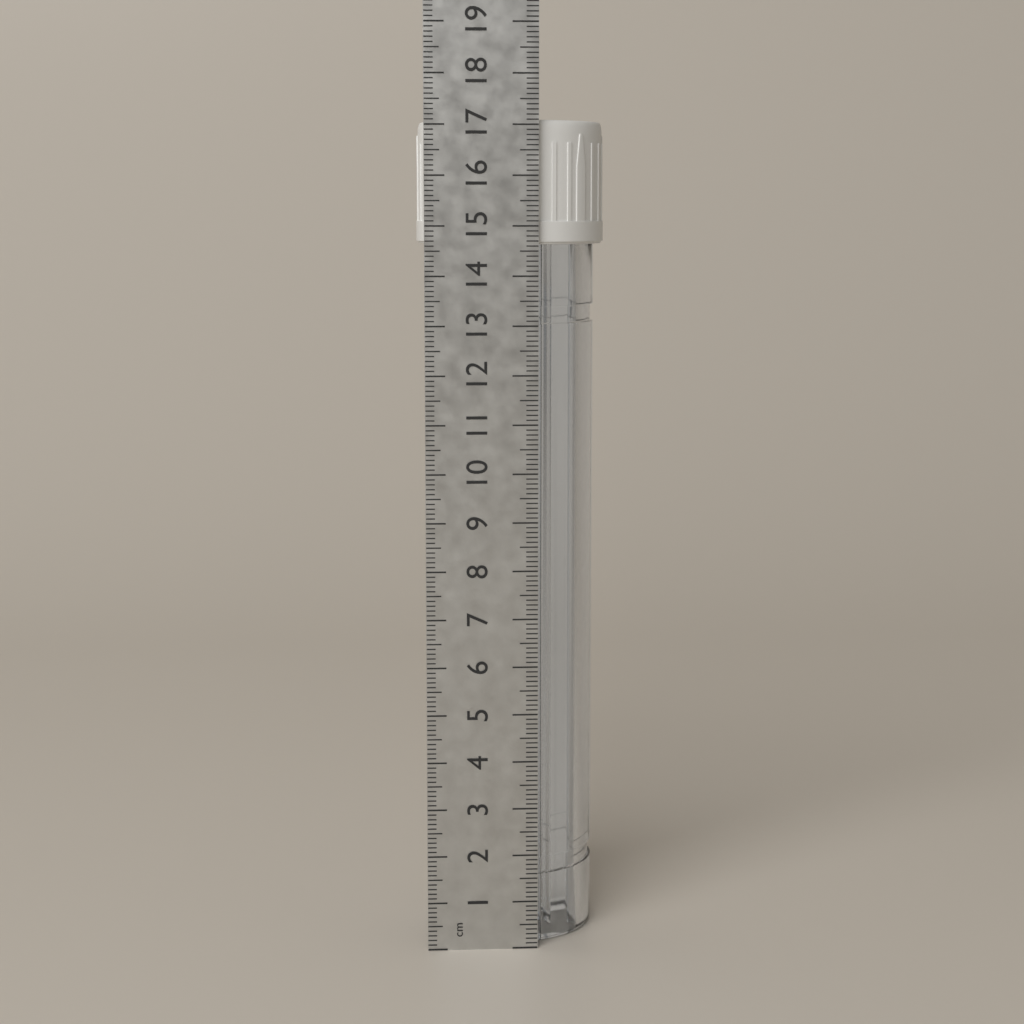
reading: 17.1 cm
